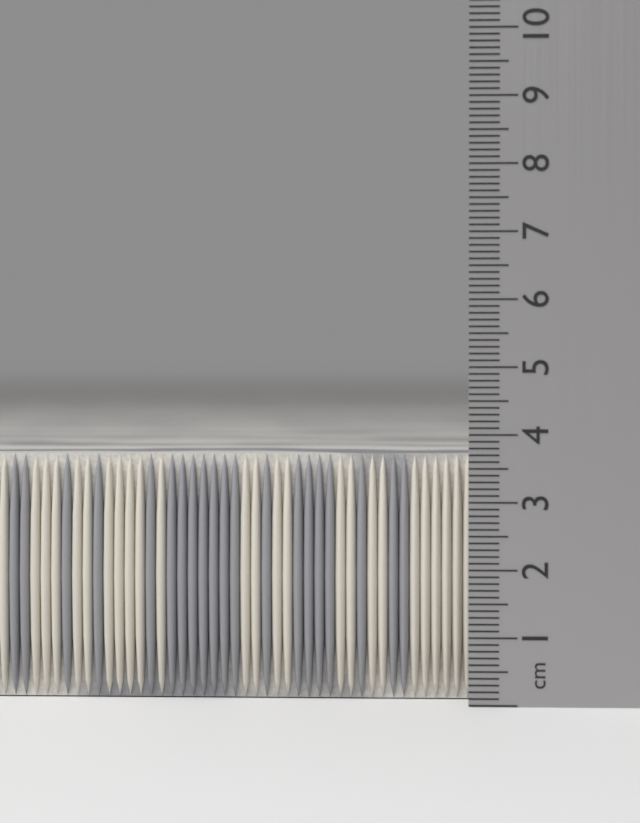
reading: 3.7 cm
